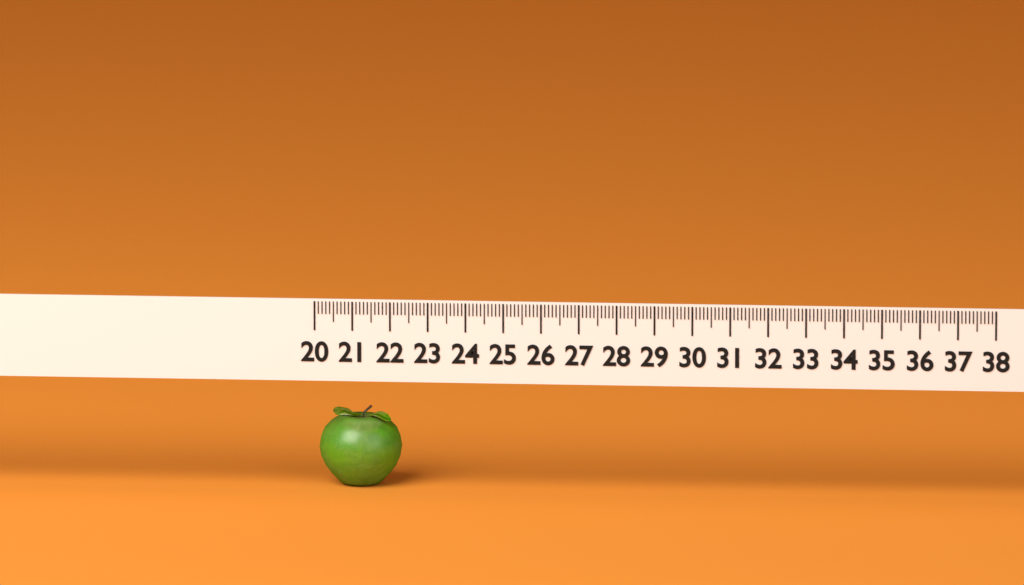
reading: 22.2 (no unit)
